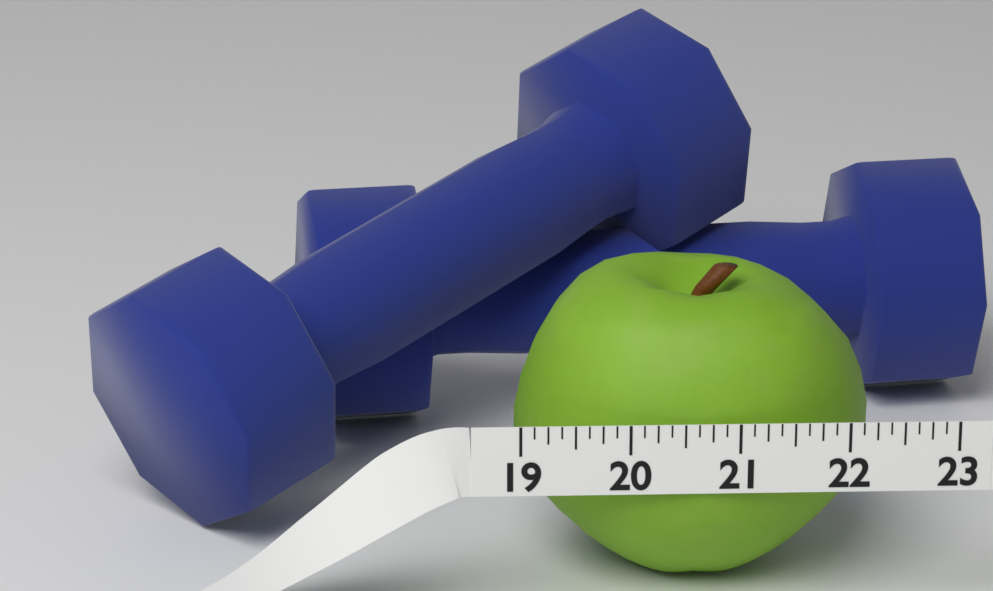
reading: 22.375 (no unit)
